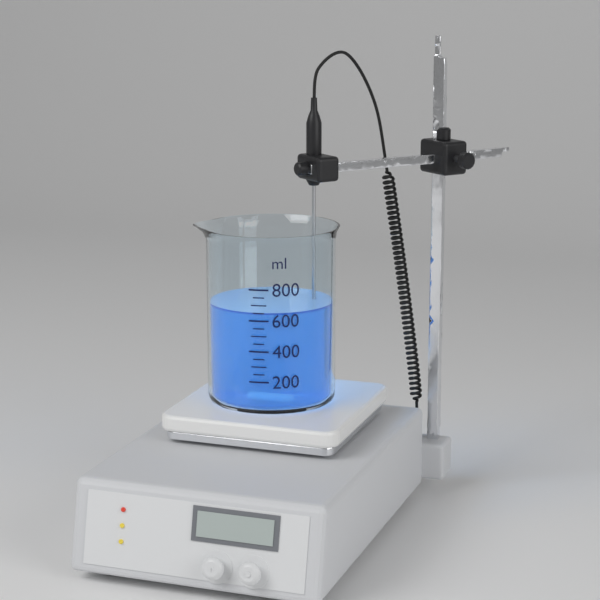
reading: 650 ml
